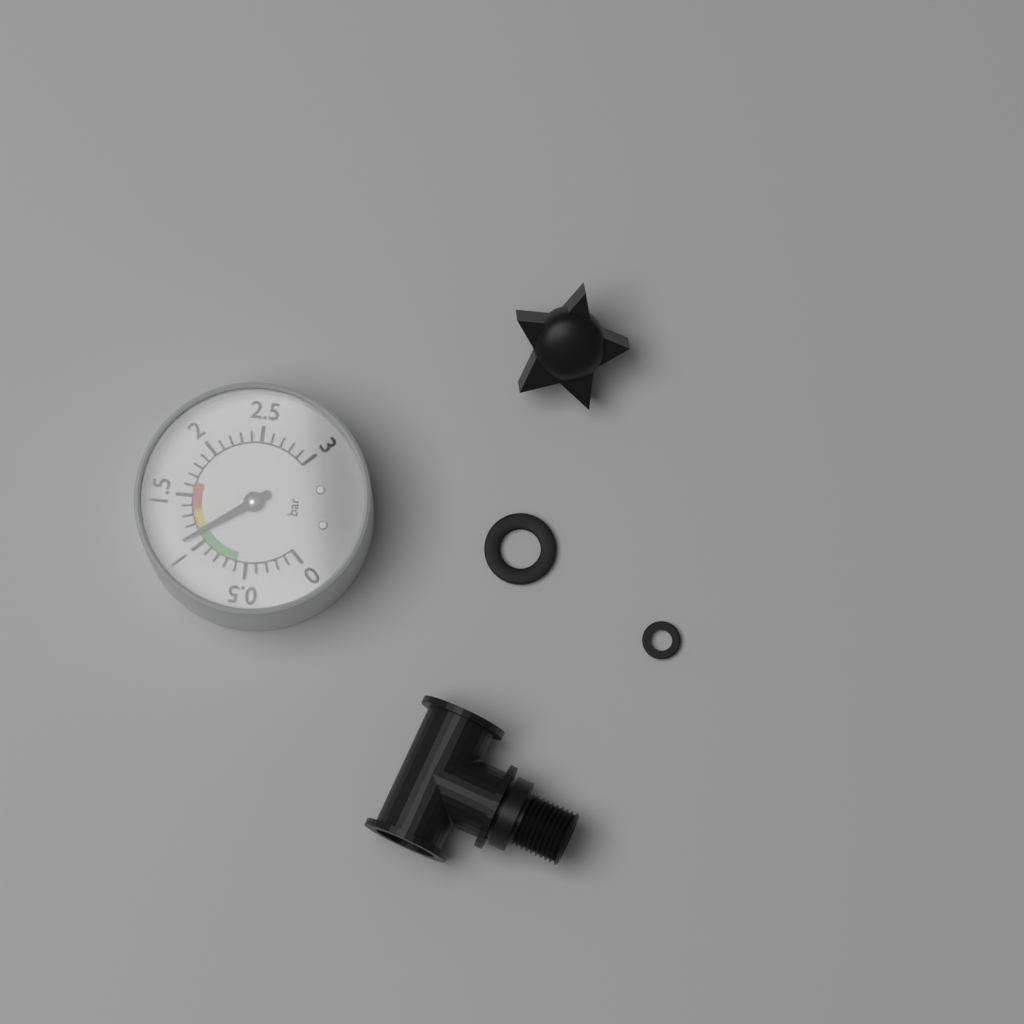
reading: 1.1 bar
